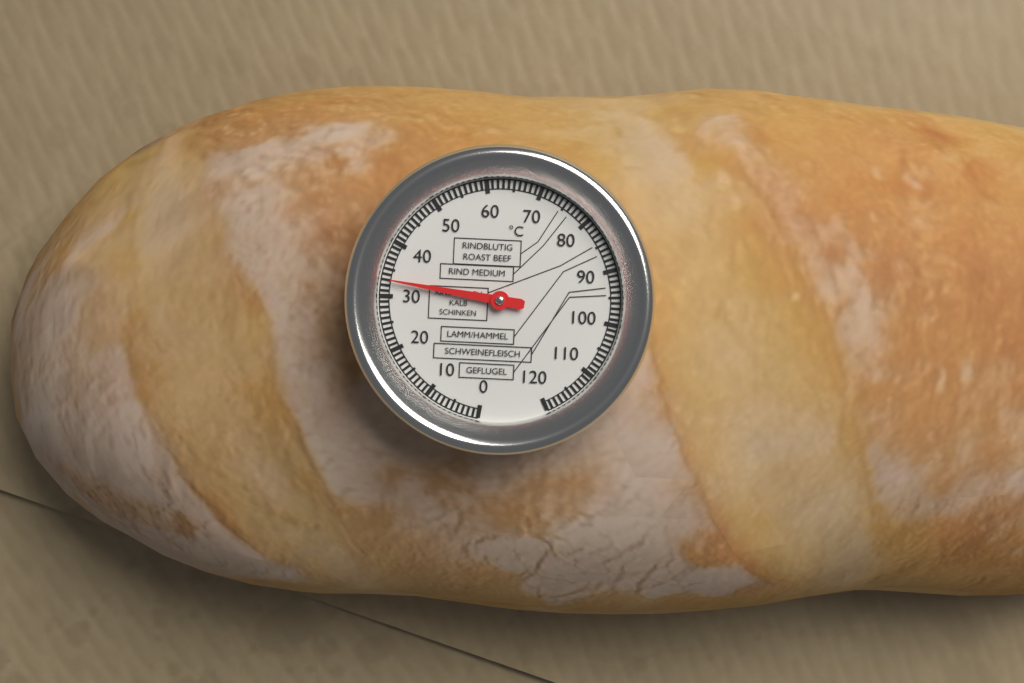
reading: 33 °C
